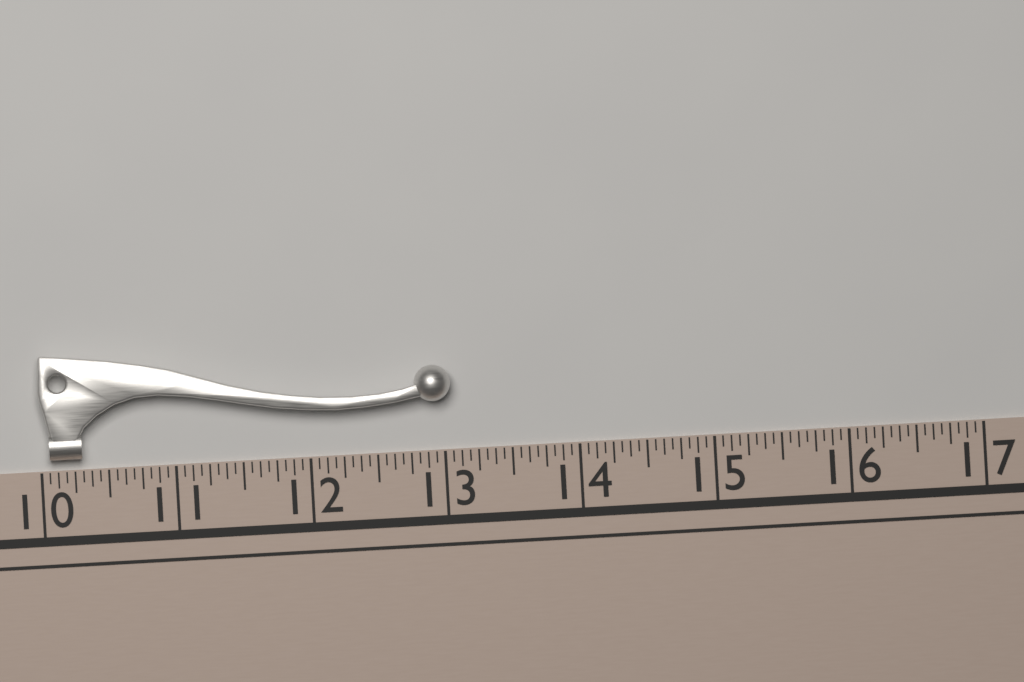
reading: 13.0625 (no unit)
